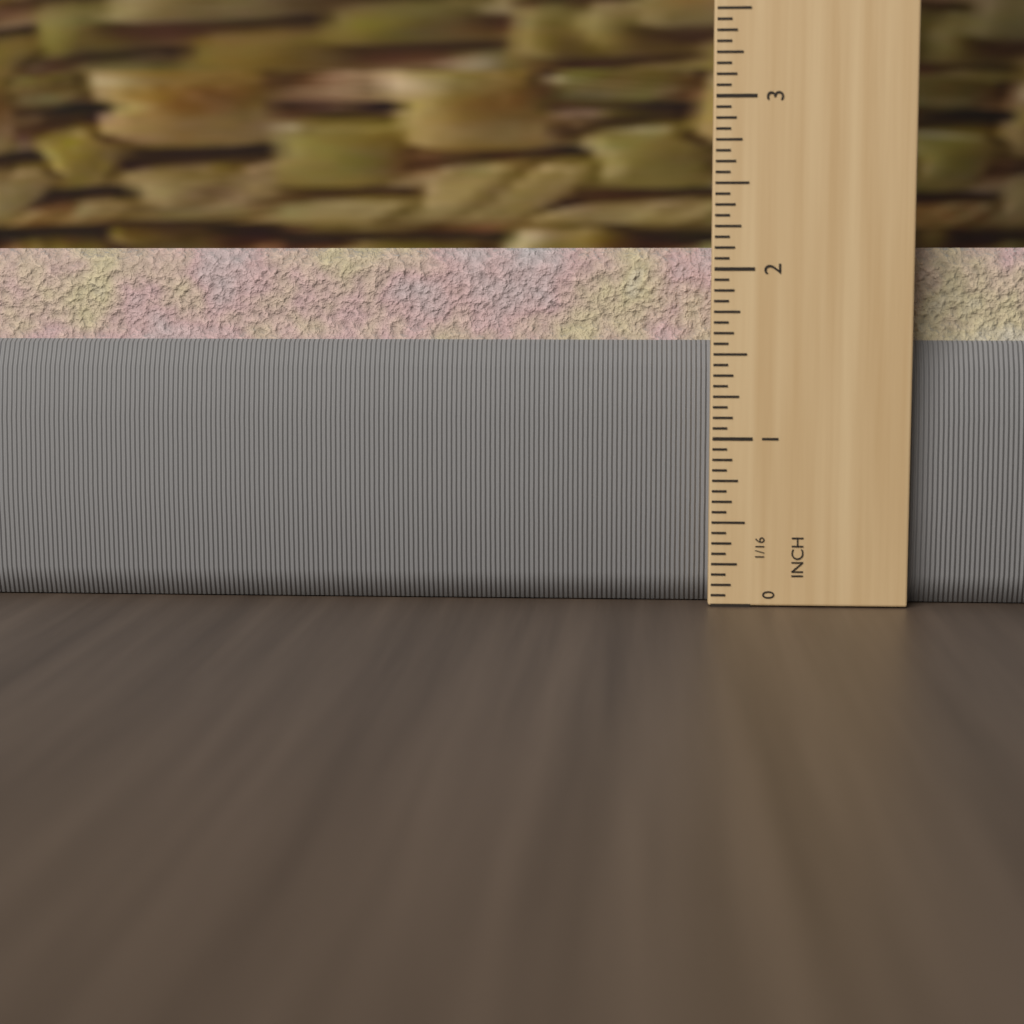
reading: 2.1250 in
